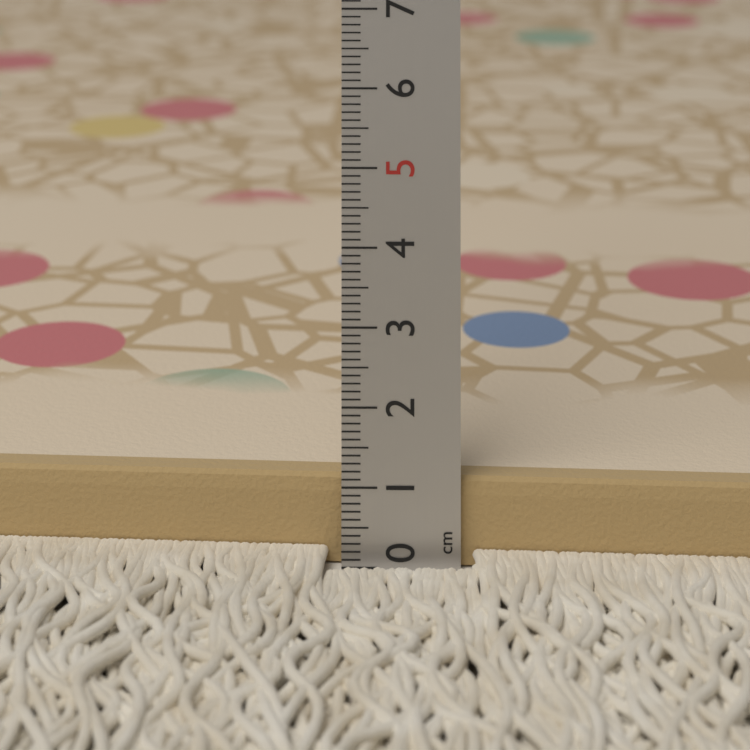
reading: 1.1 cm
